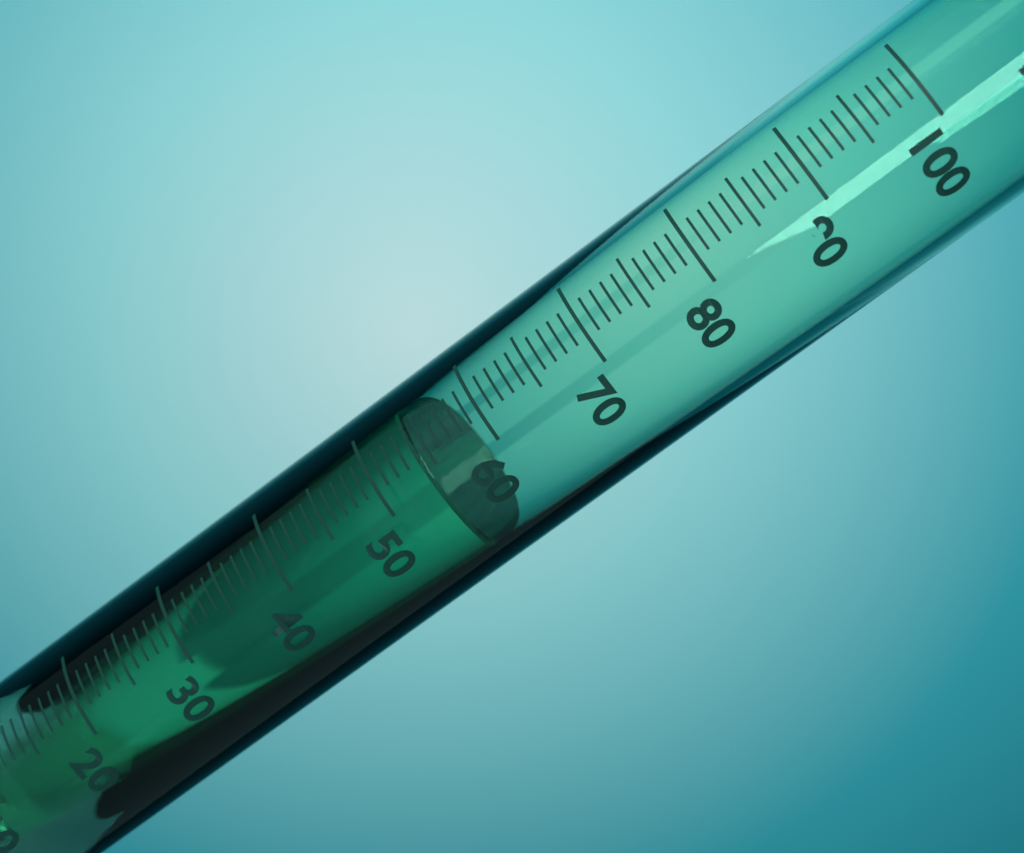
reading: 54 ml
